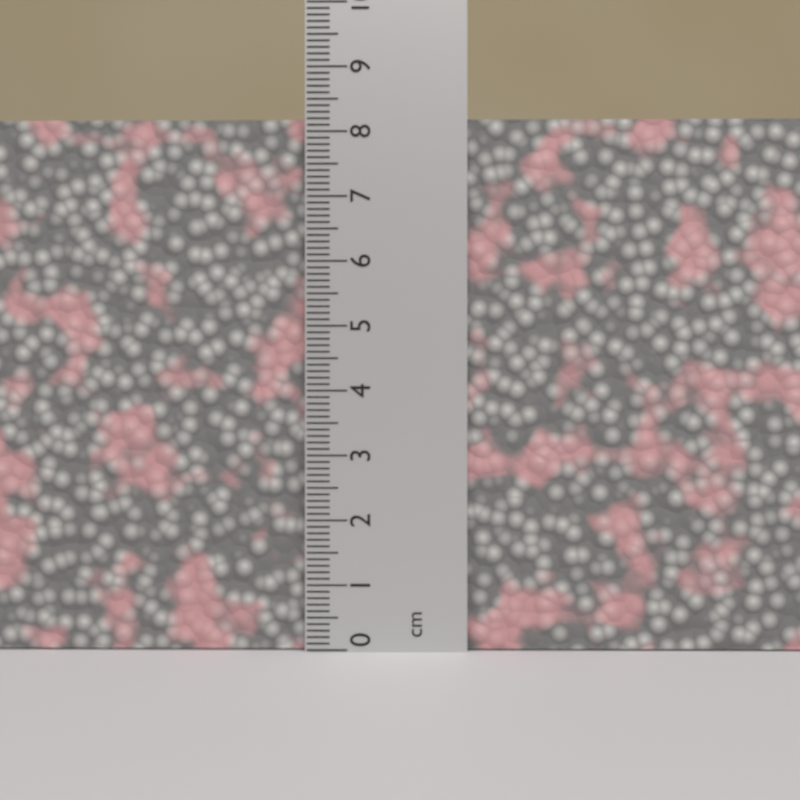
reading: 8.2 cm
